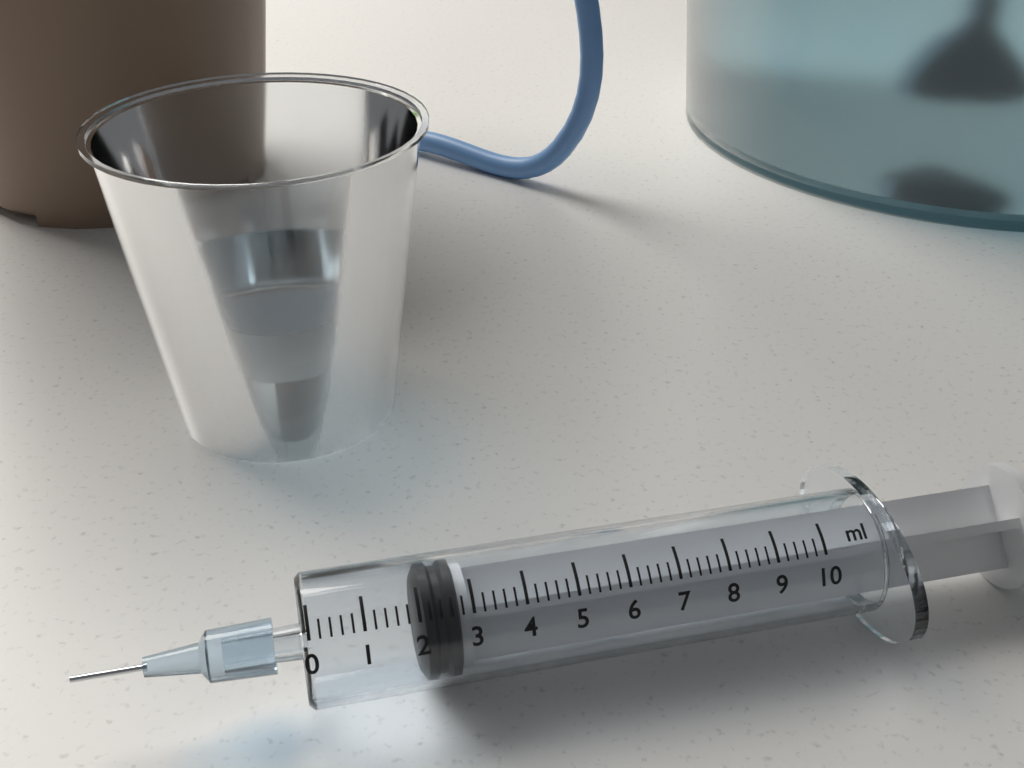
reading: 2.0 ml
